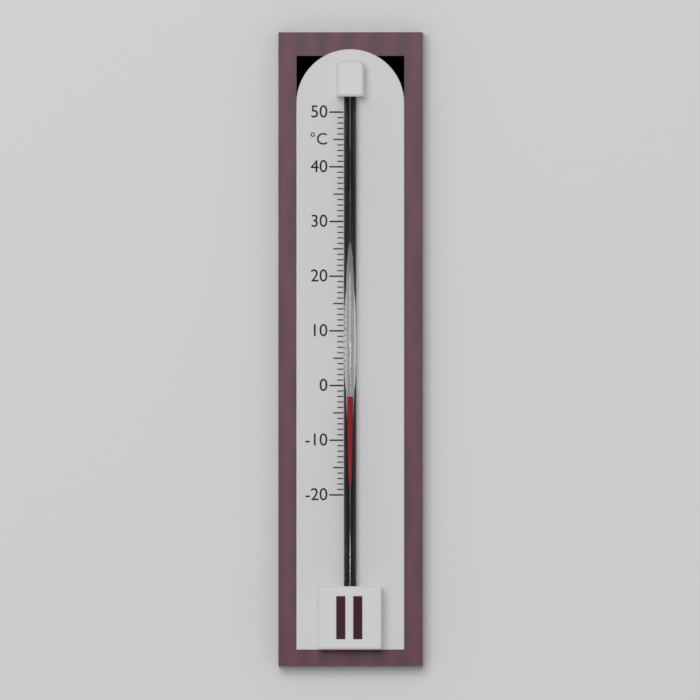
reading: -2 °C
